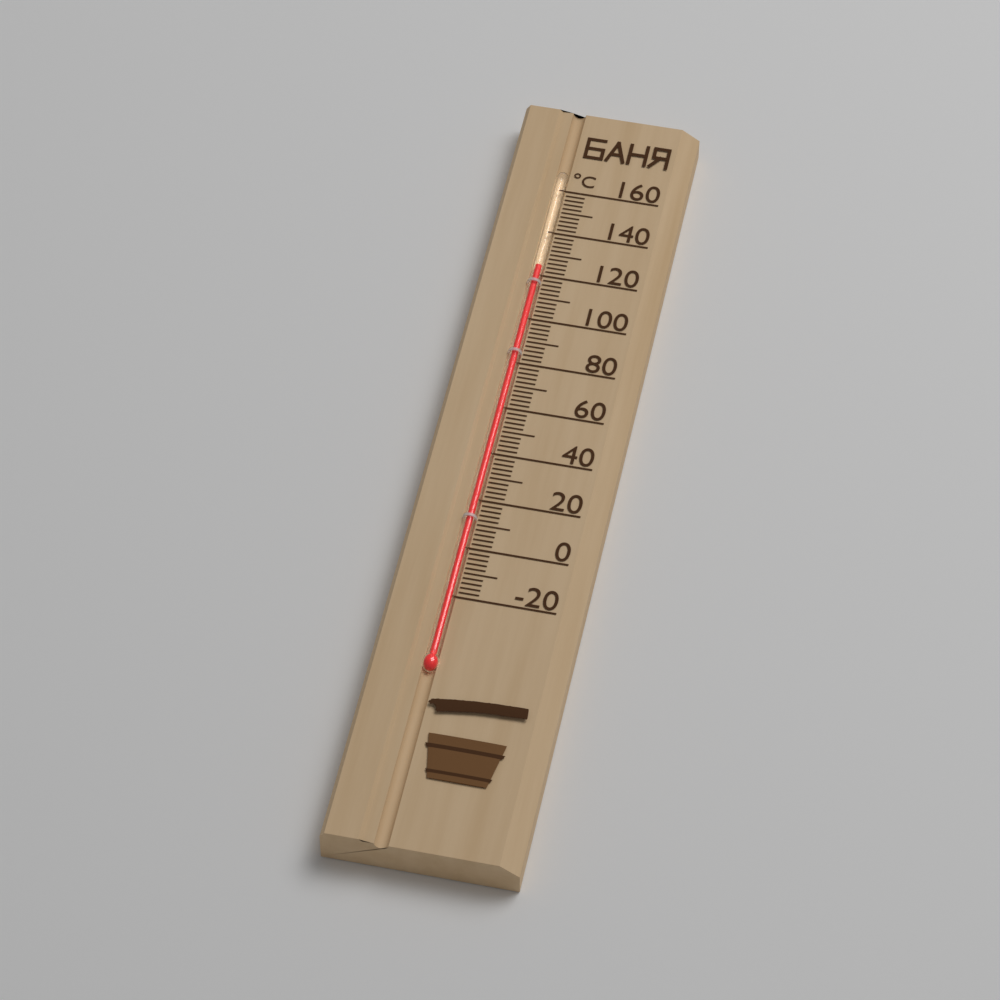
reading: 124 °C
